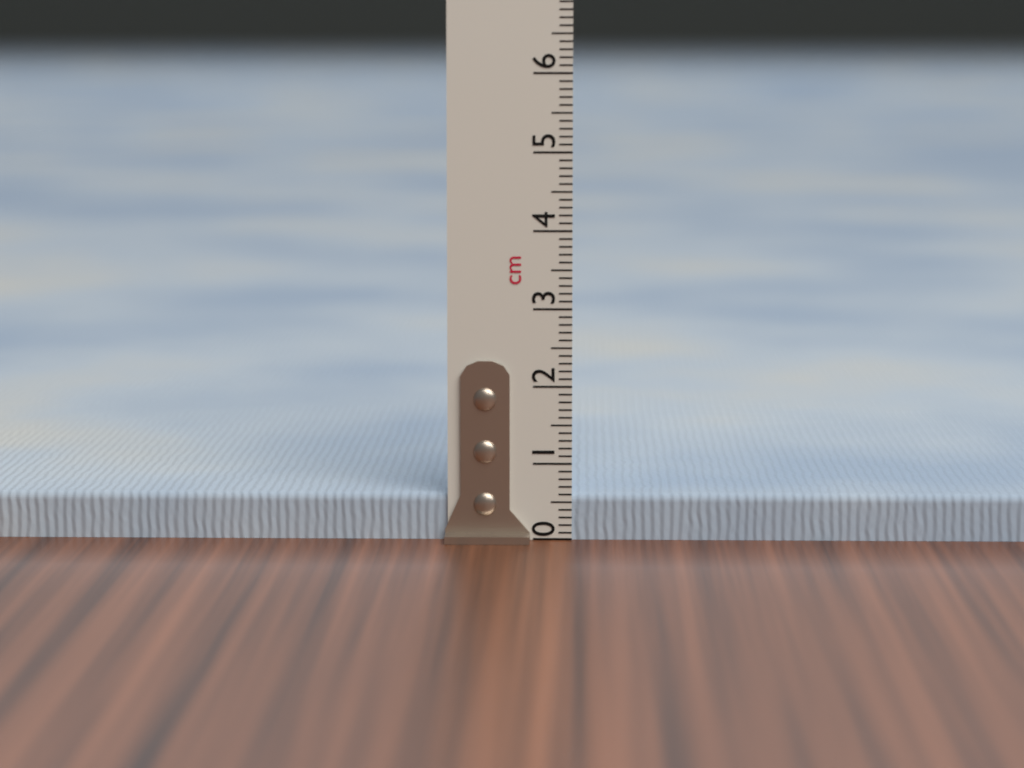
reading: 0.6 cm
